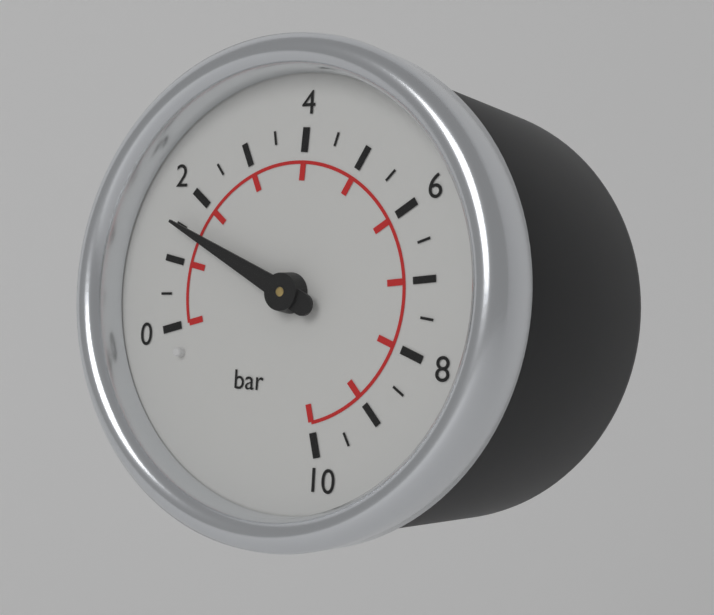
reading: 1.5 bar
